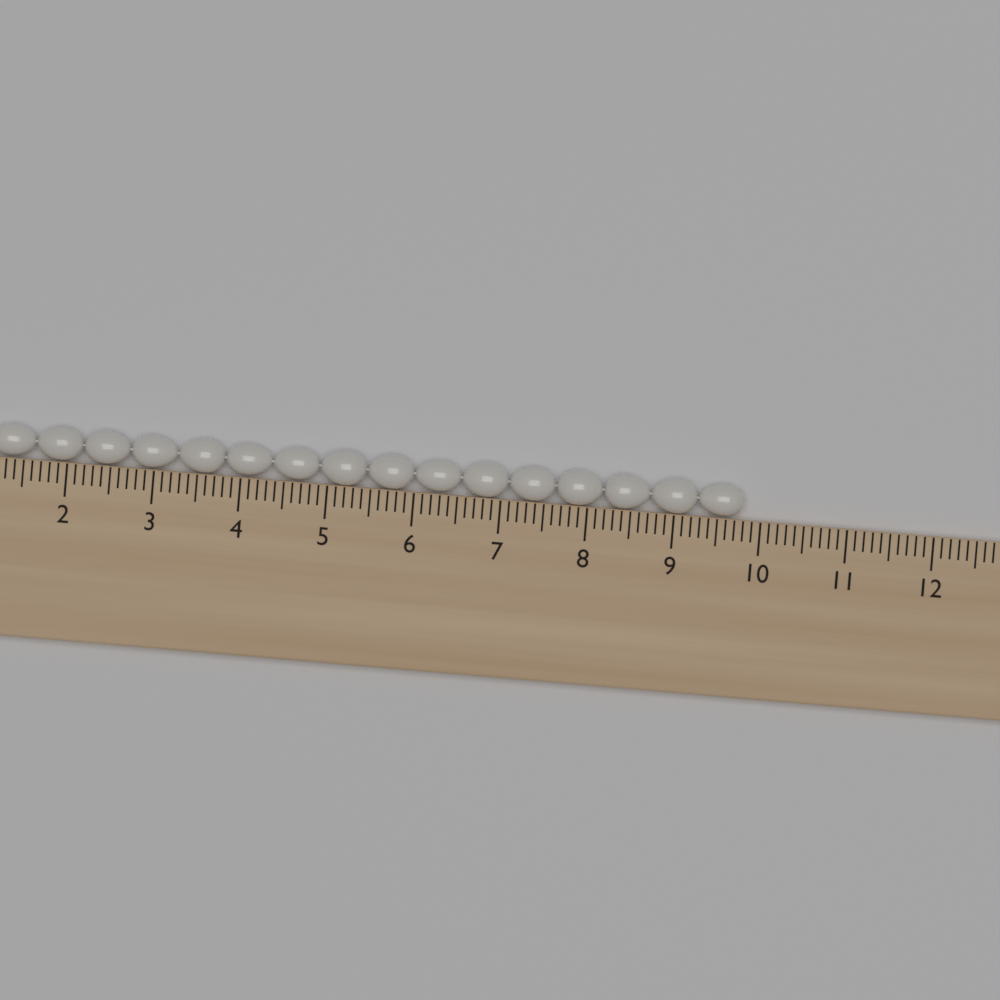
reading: 9.8 cm
